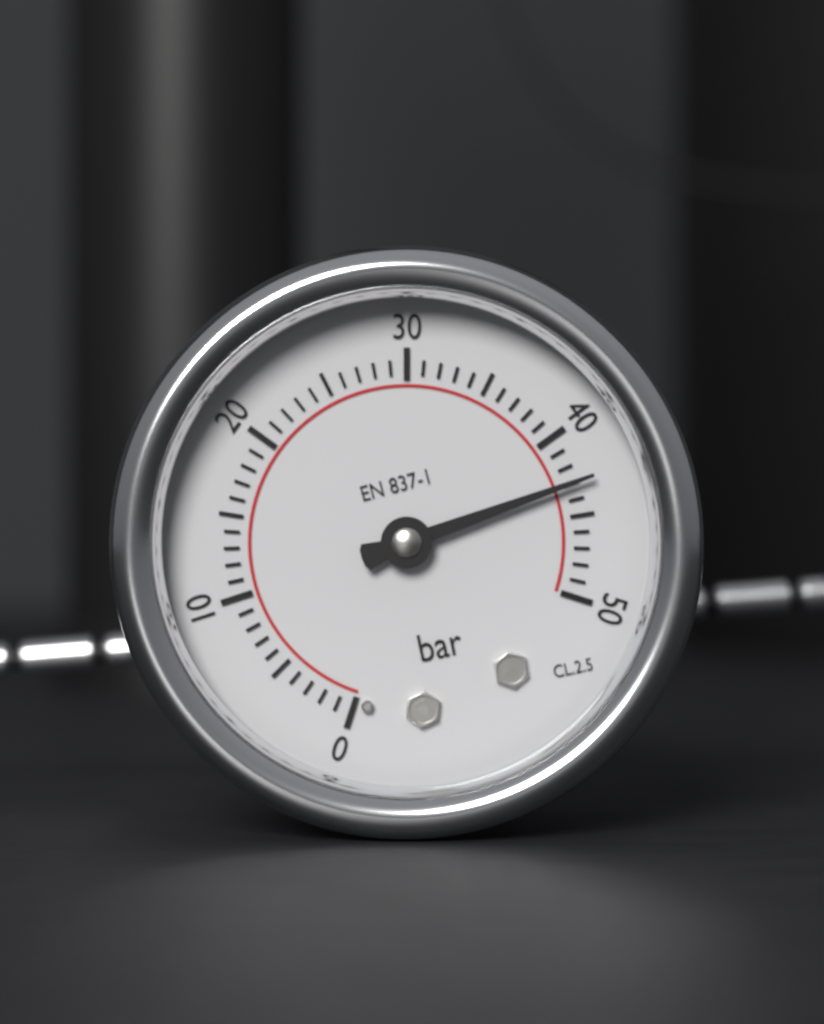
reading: 43 bar
